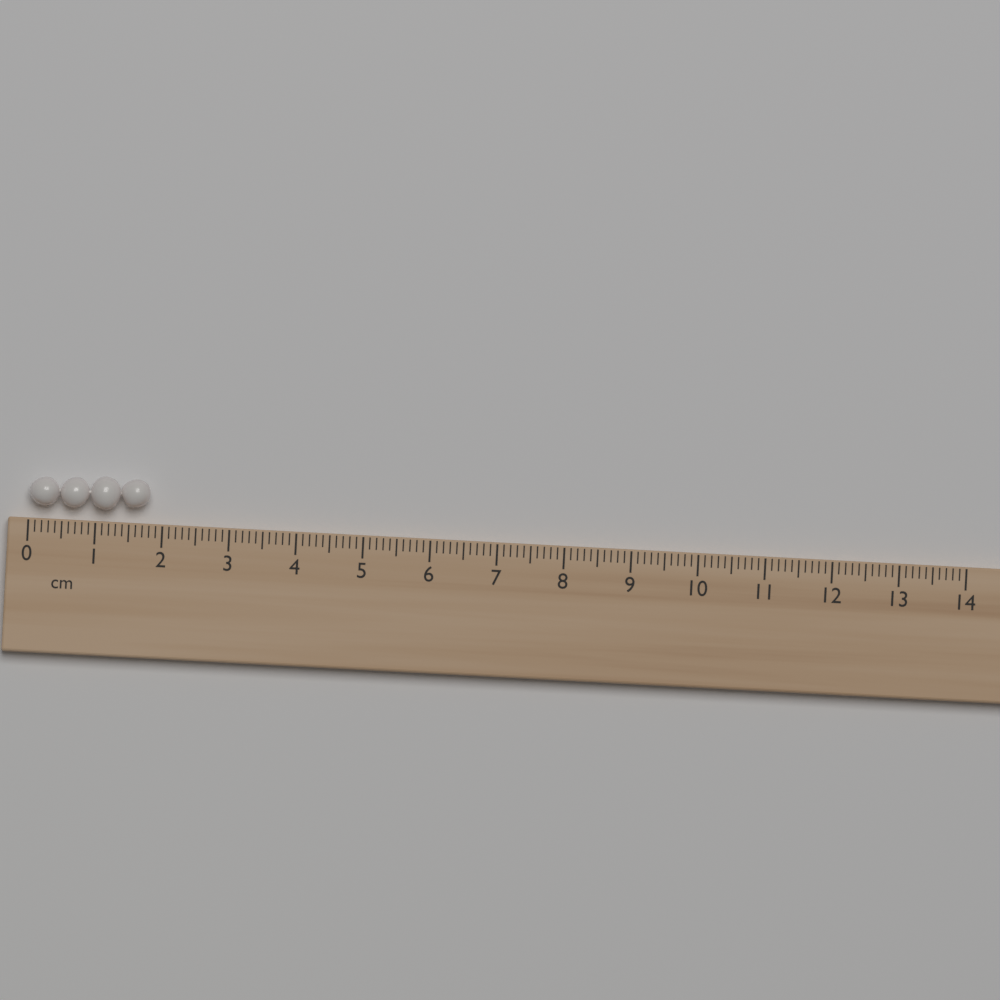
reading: 1.8 cm
